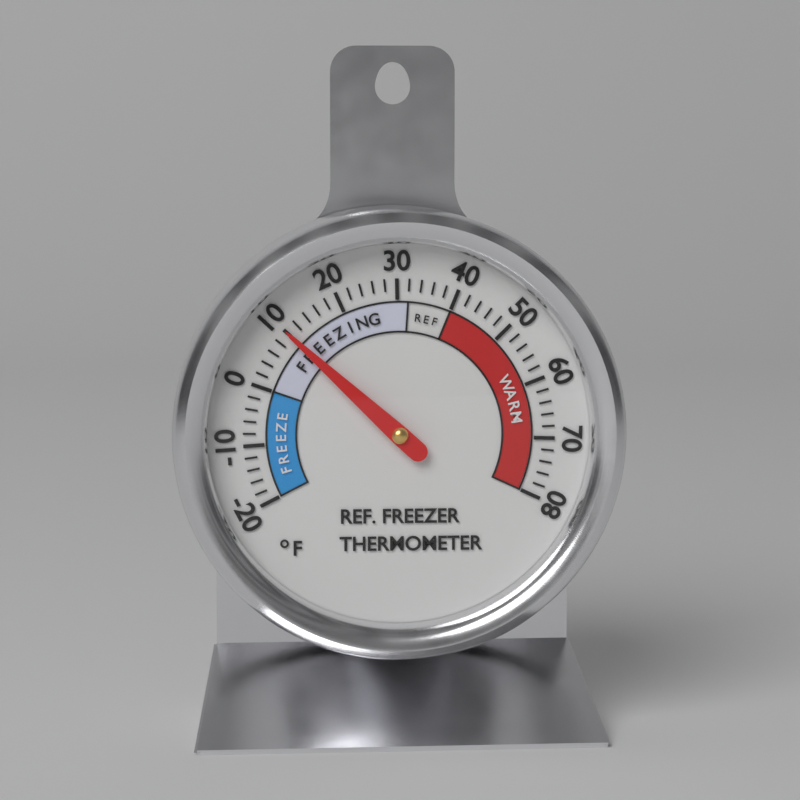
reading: 10 °F
